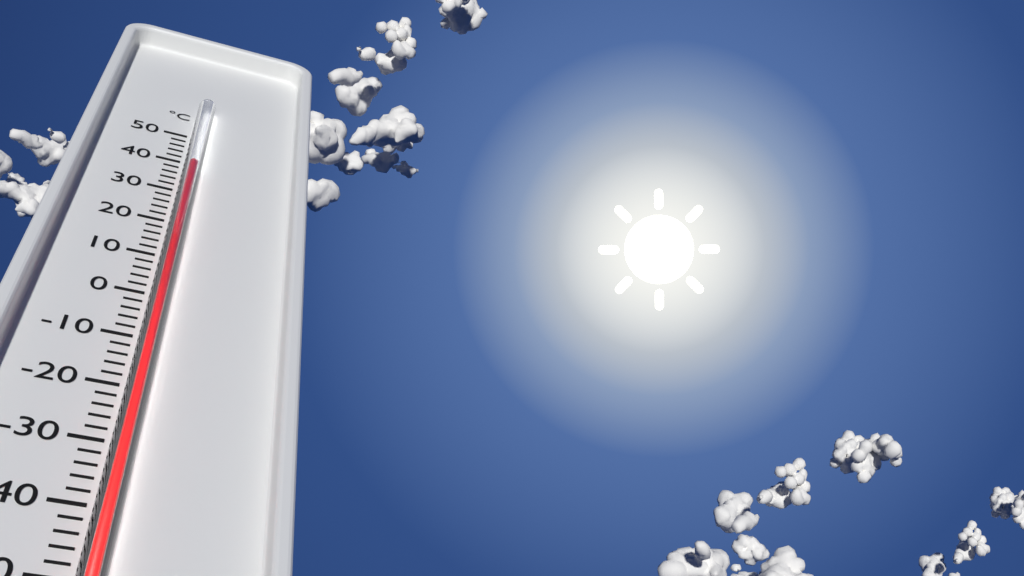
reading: 36 °C
